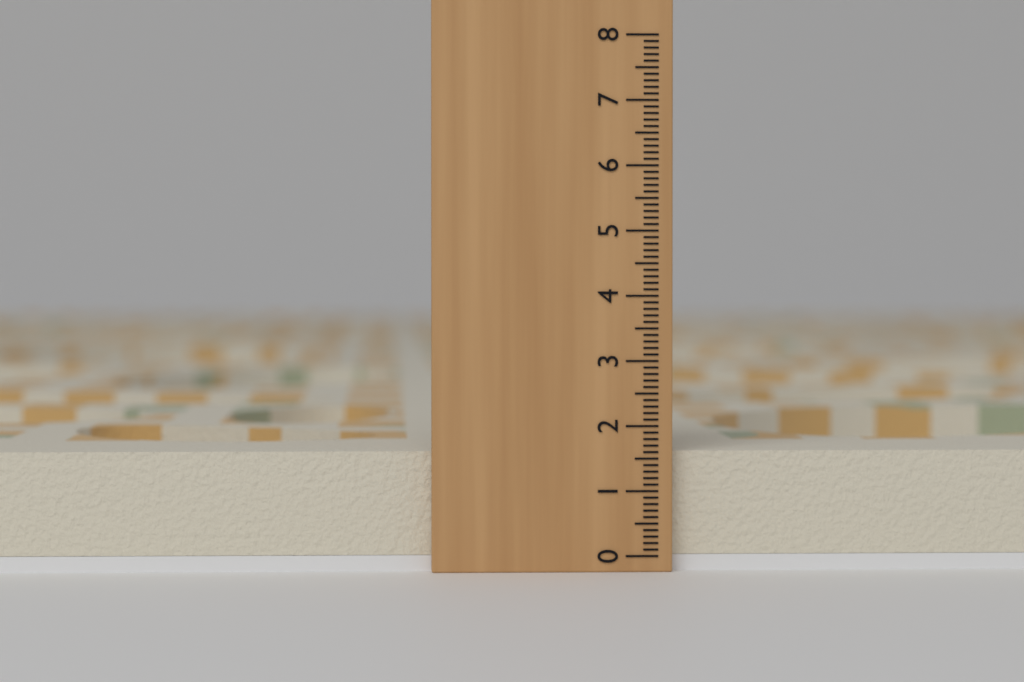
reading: 1.6 (no unit)
